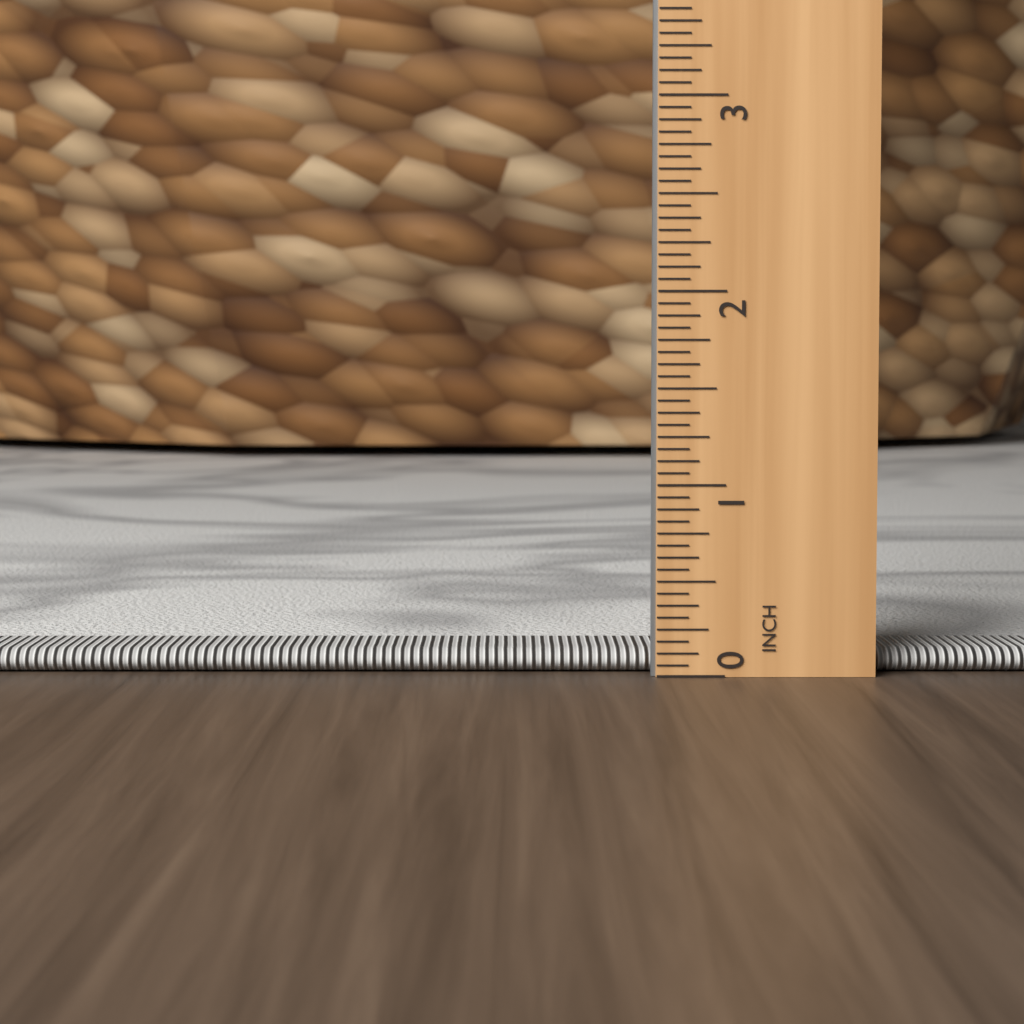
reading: 0.1250 in
